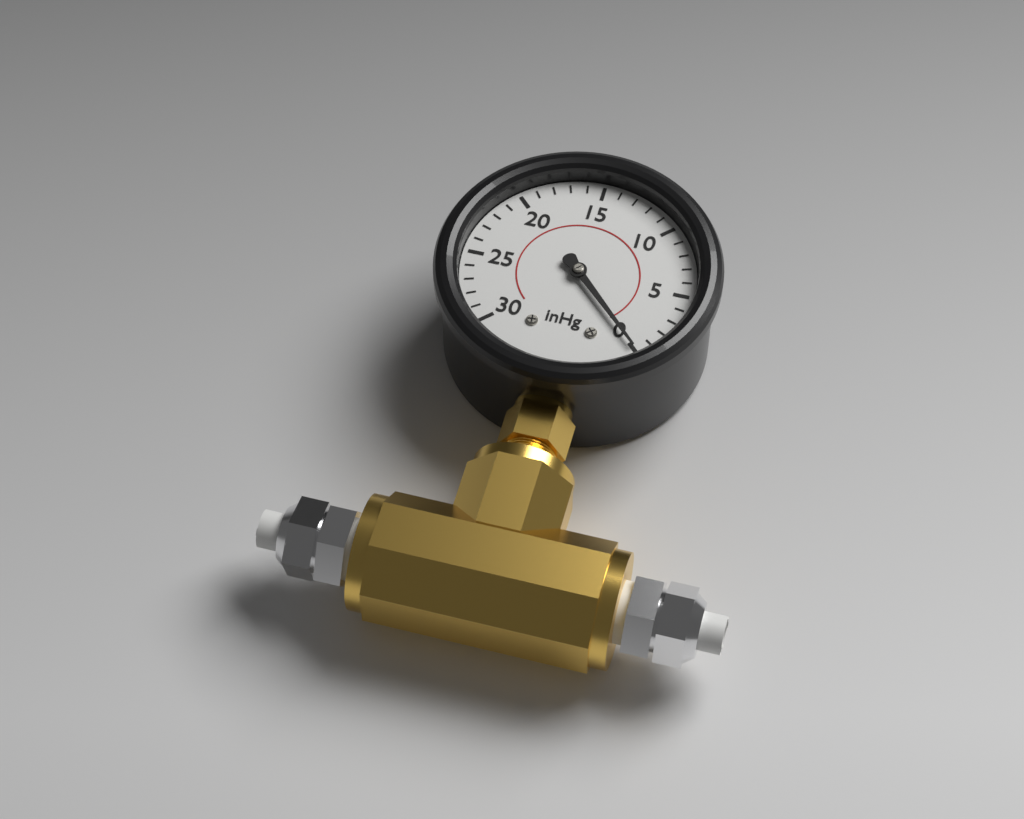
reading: 0 inHg
